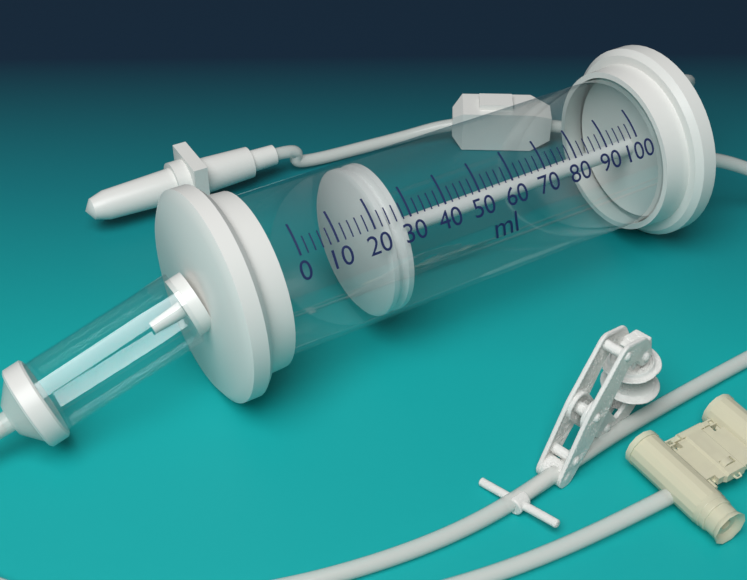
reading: 22 ml
